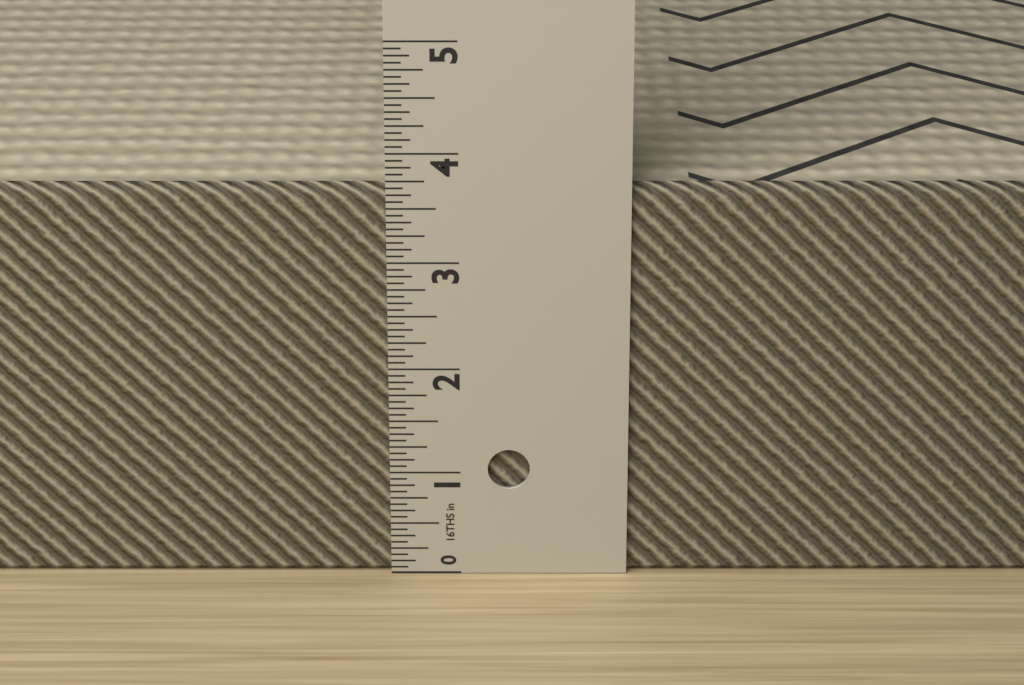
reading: 3.6875 in
